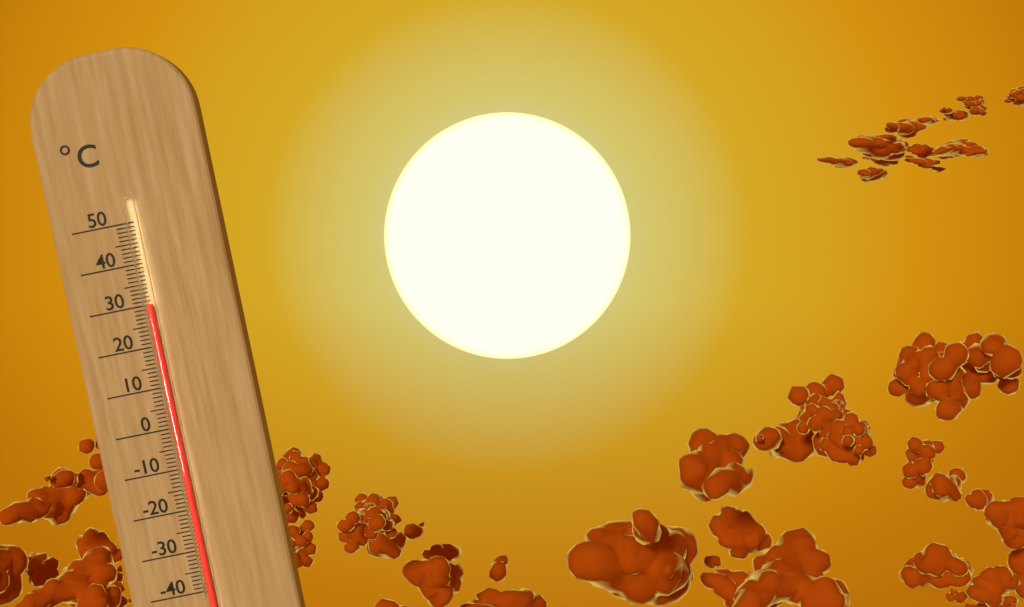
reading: 30 °C
